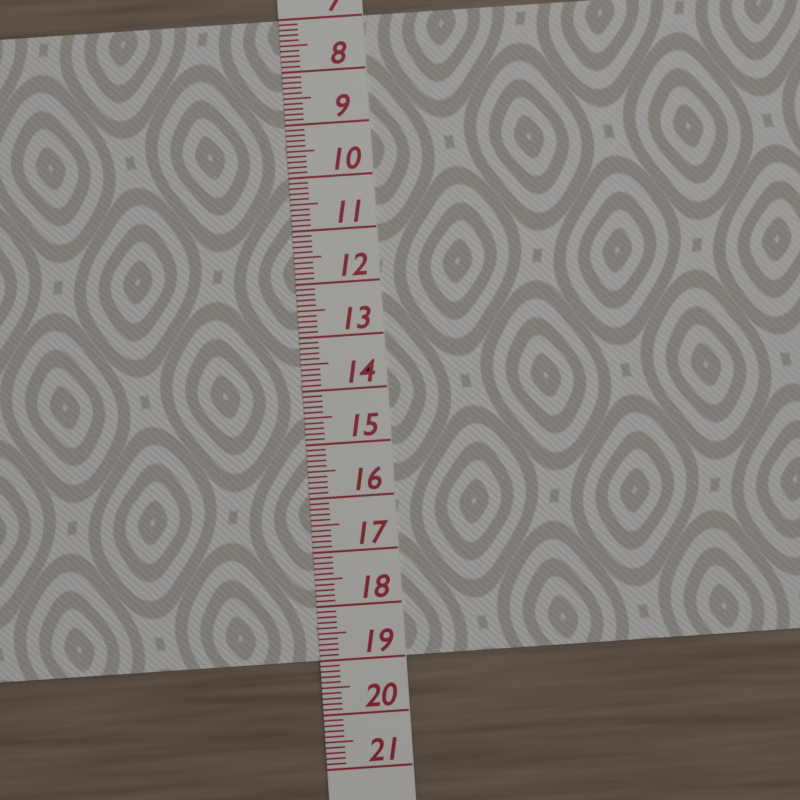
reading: 19.0 (no unit)
